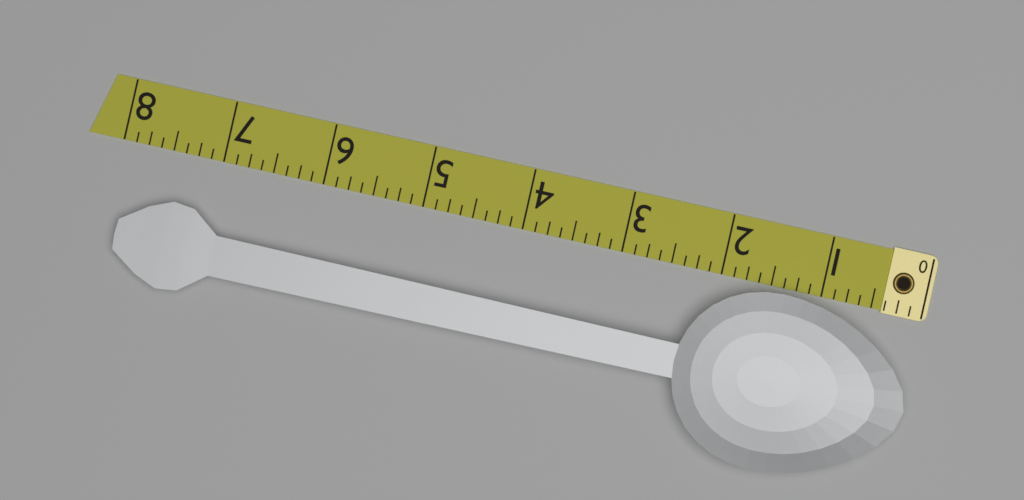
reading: 7.875 (no unit)
